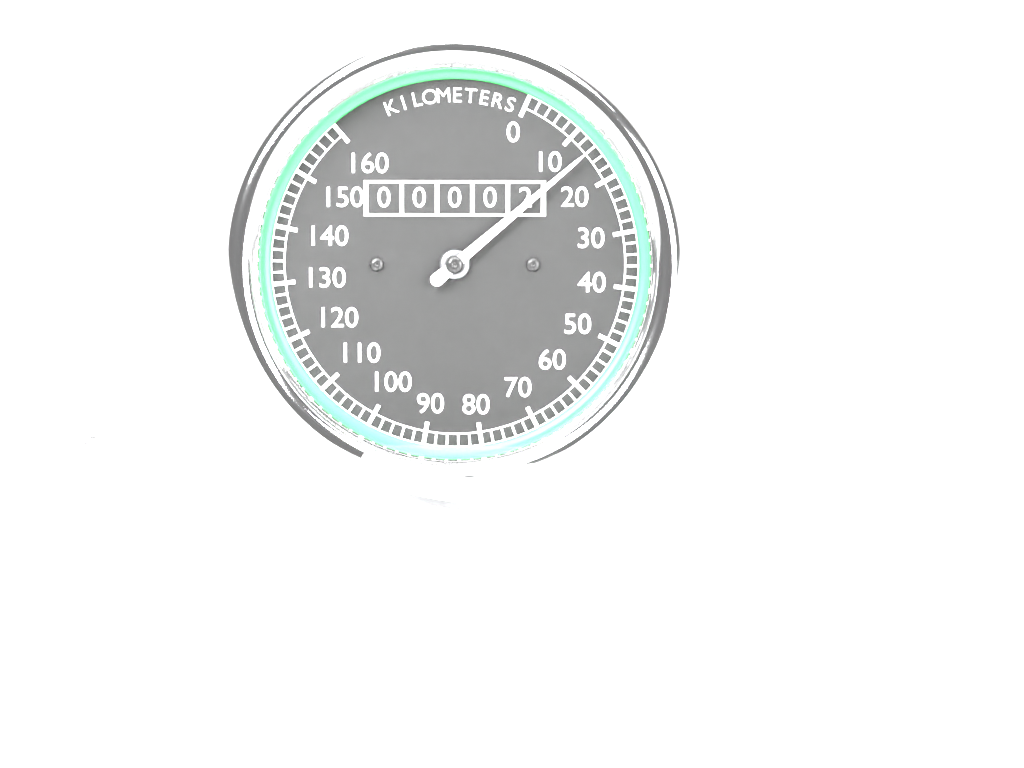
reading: 14 km/h
